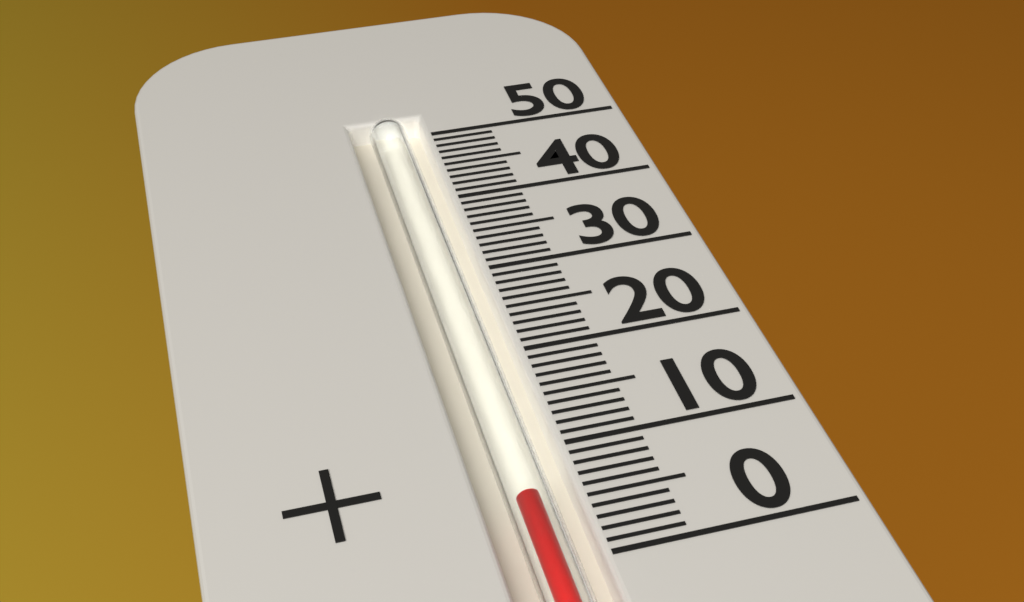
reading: 6 (no unit)
